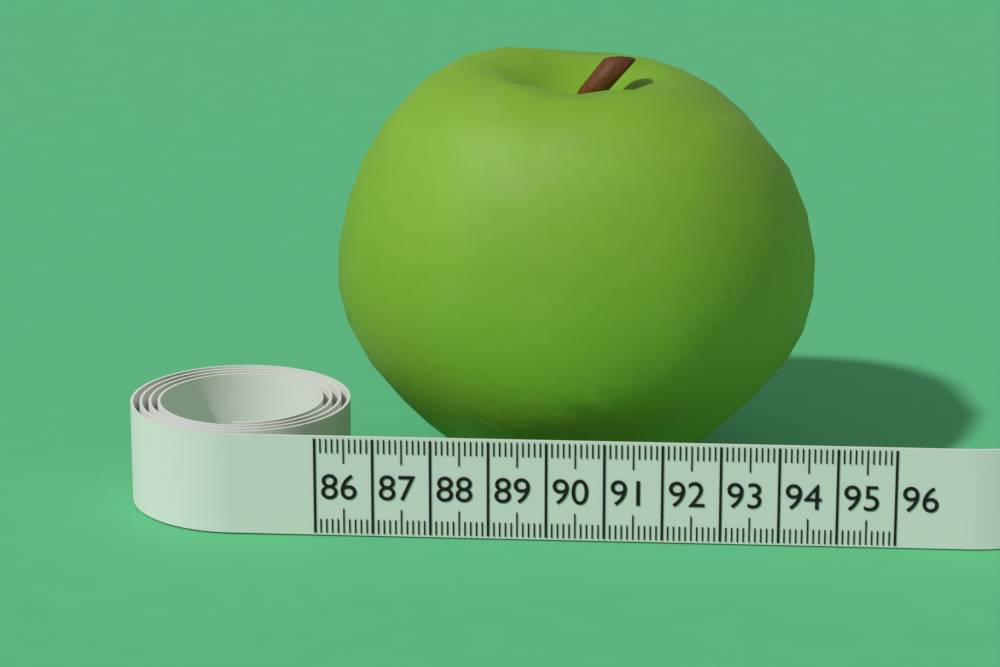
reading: 94.6 (no unit)
